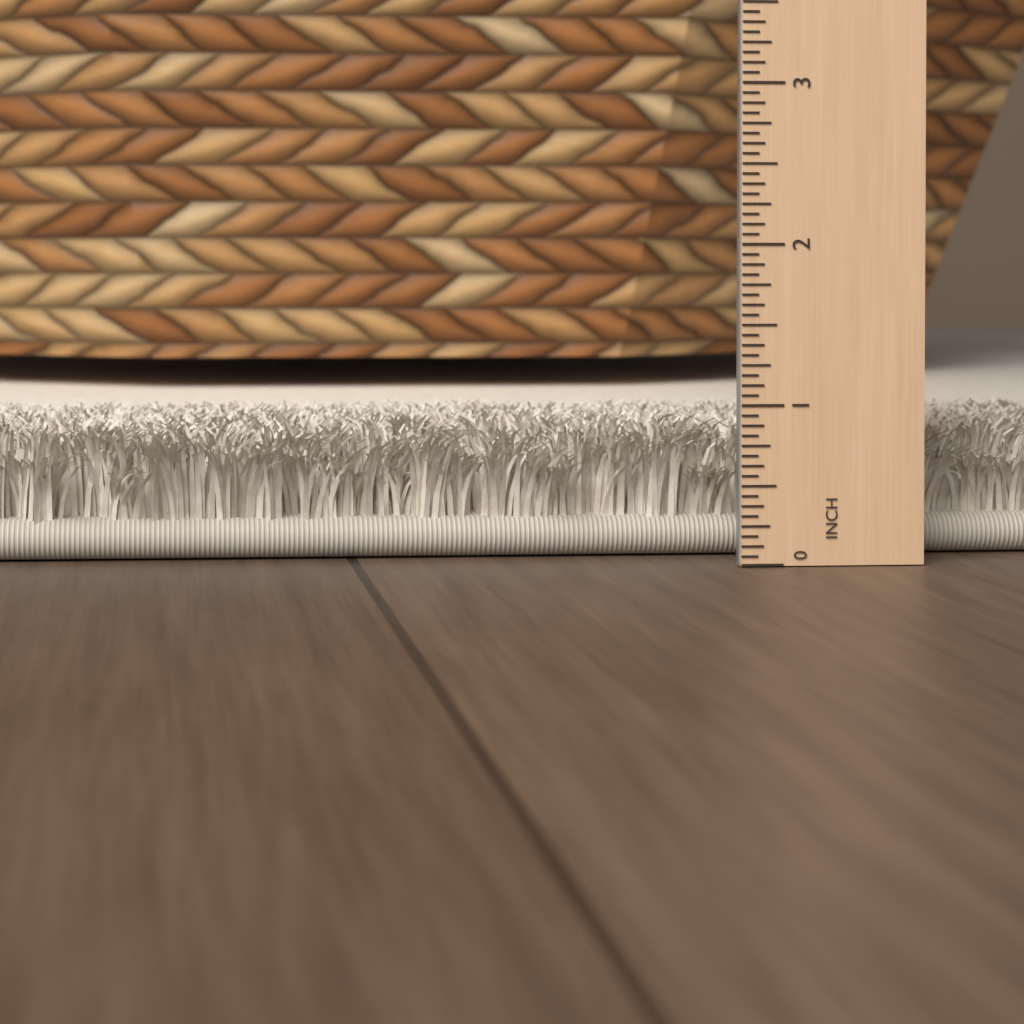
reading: 0.8750 in
